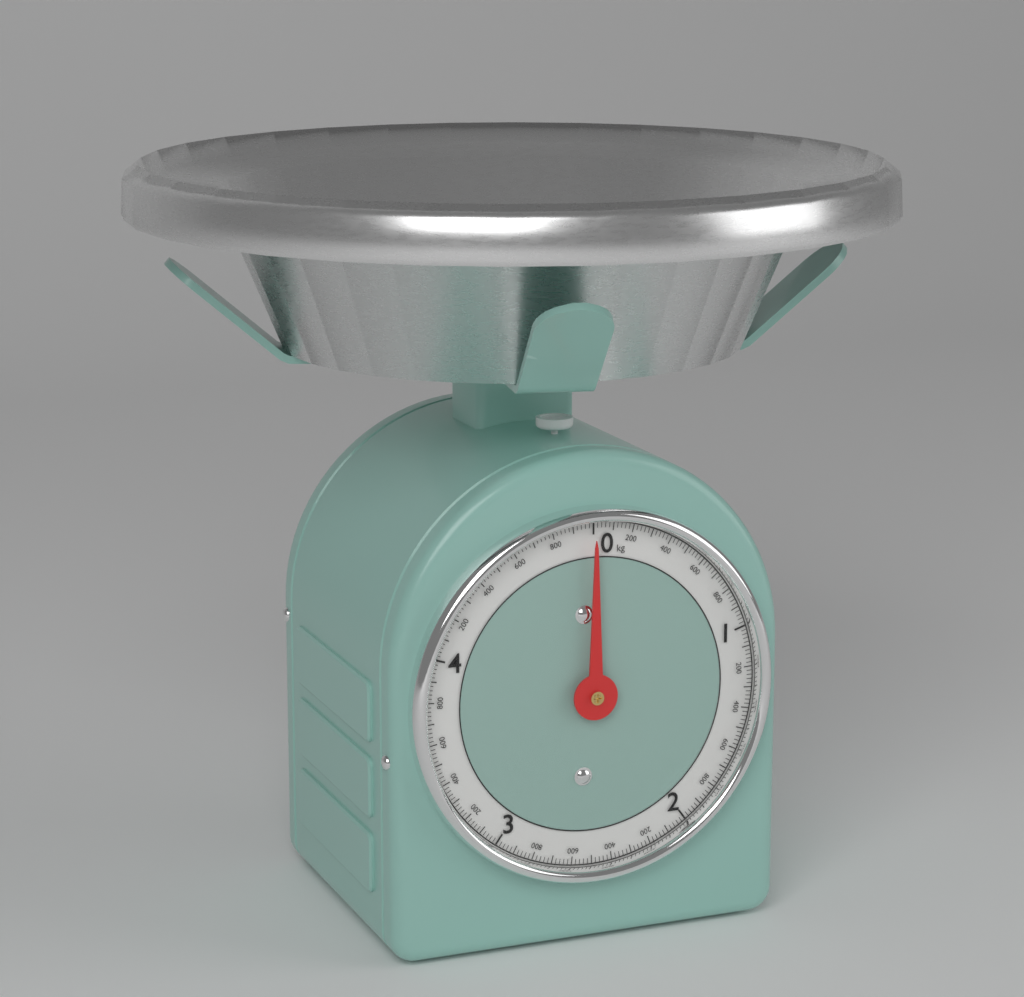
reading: 0.00 kg
